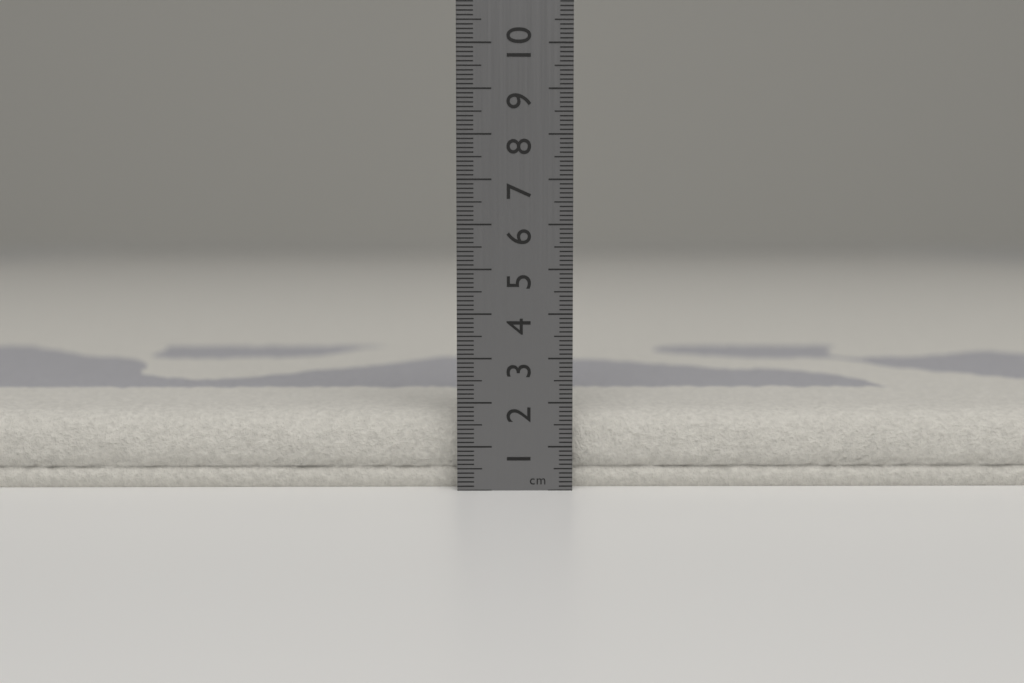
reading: 1.8 cm
